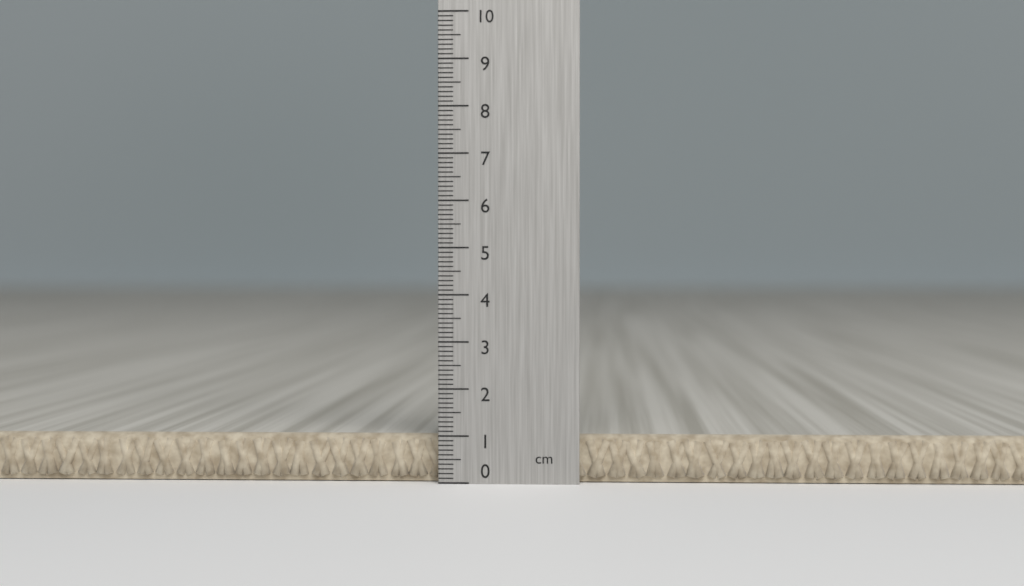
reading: 1.0 cm
